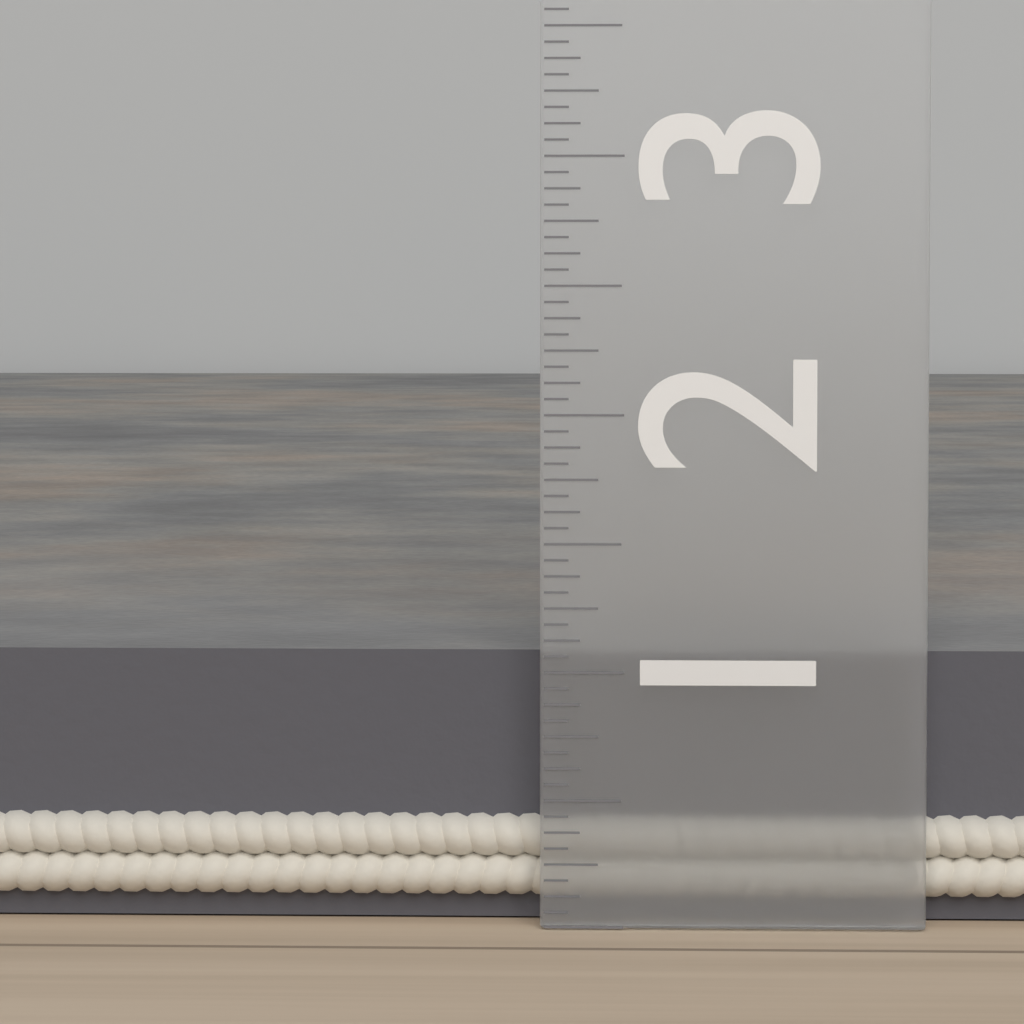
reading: 1.0625 in
